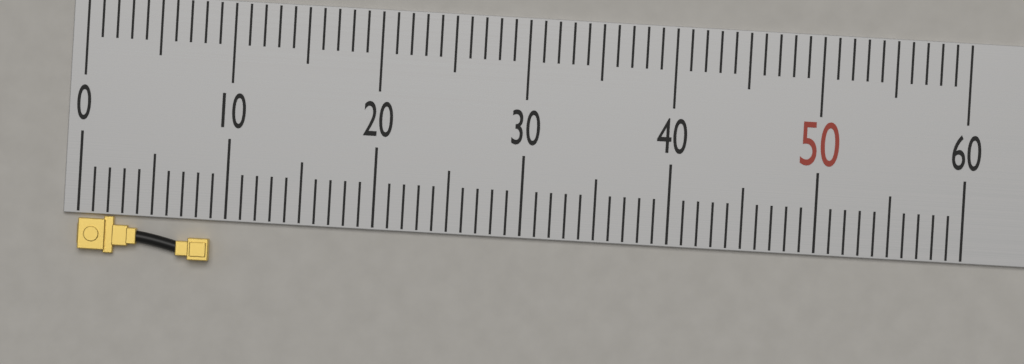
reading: 9 (no unit)
